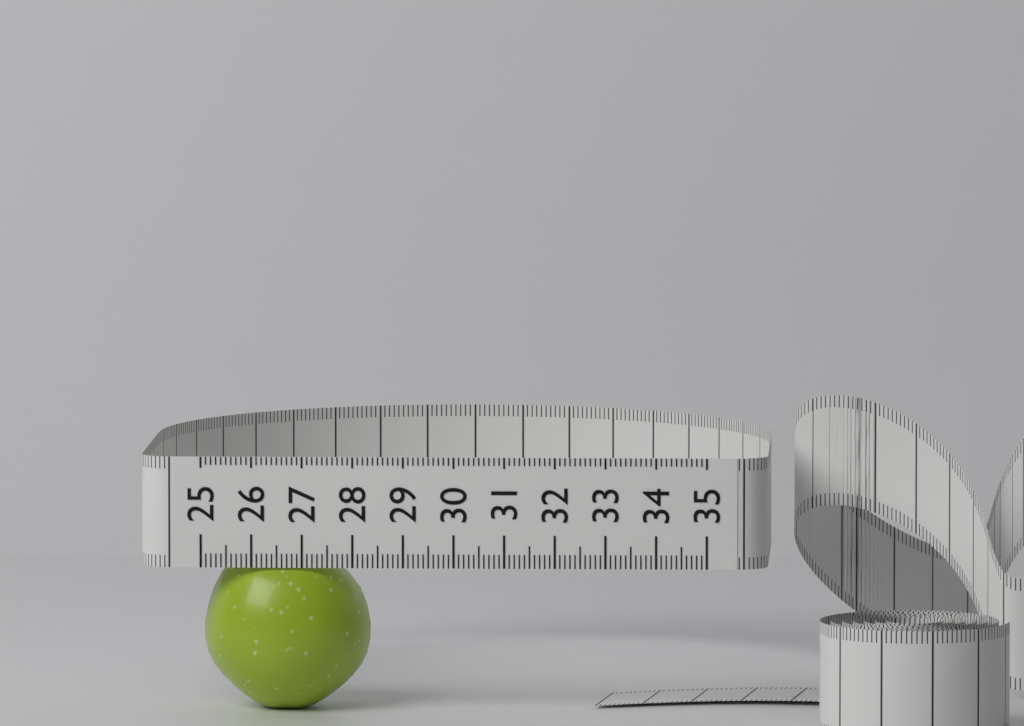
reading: 28.3 (no unit)
